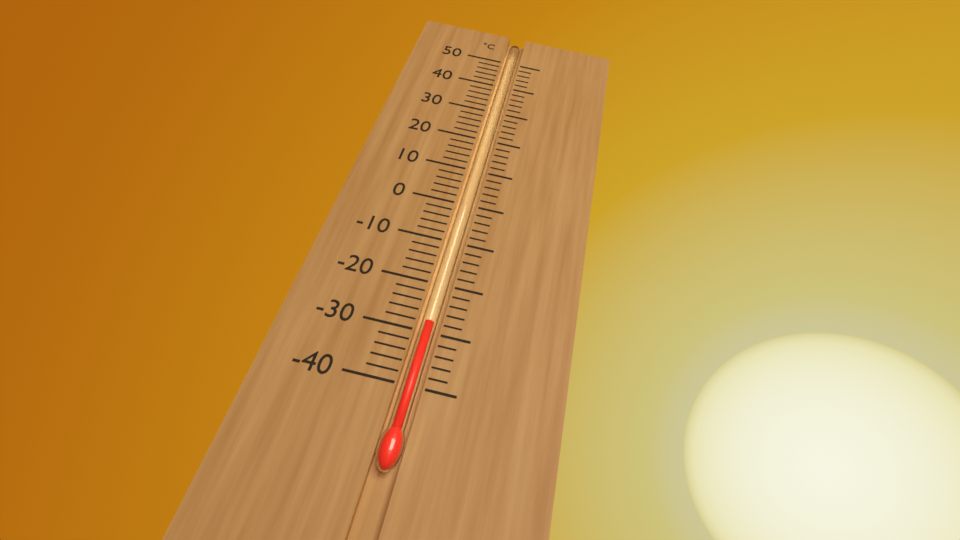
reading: -28 °C
